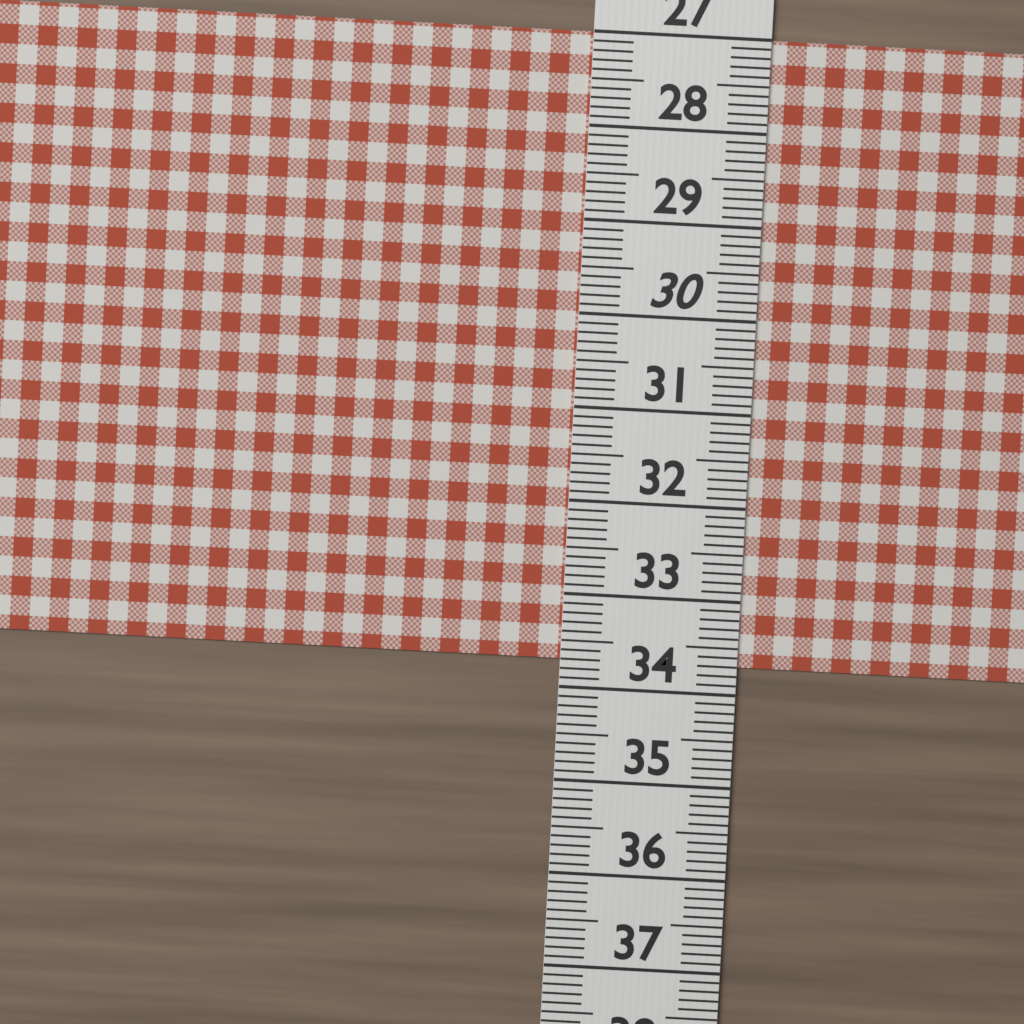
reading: 33.7 (no unit)
